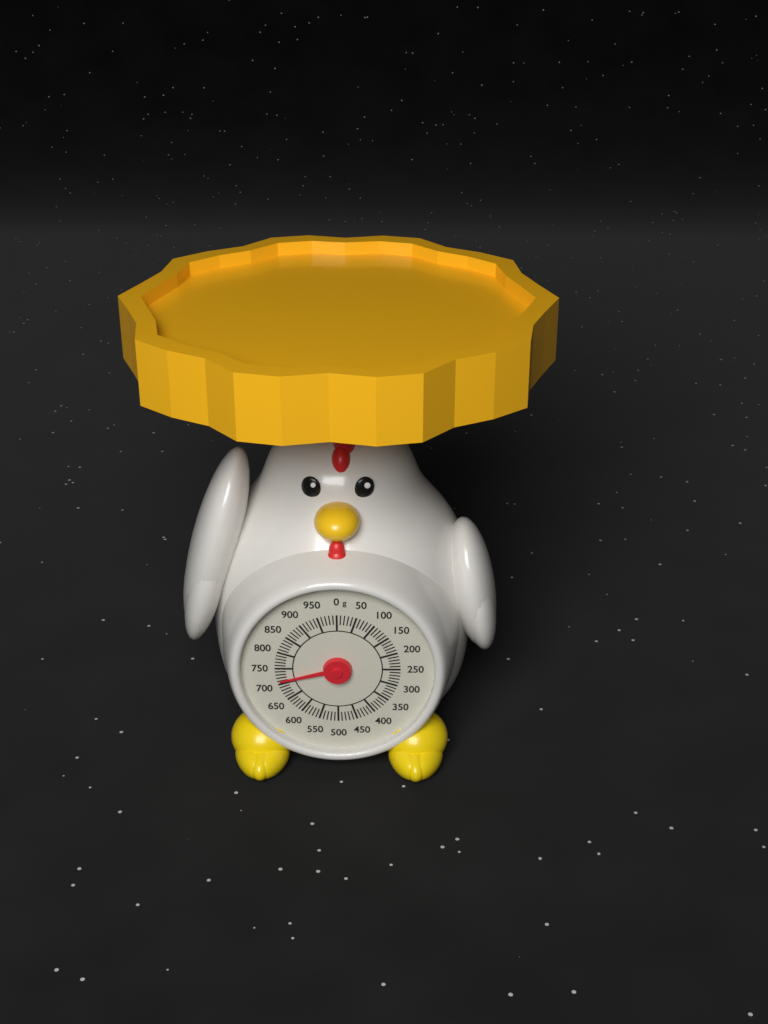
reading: 710 g
